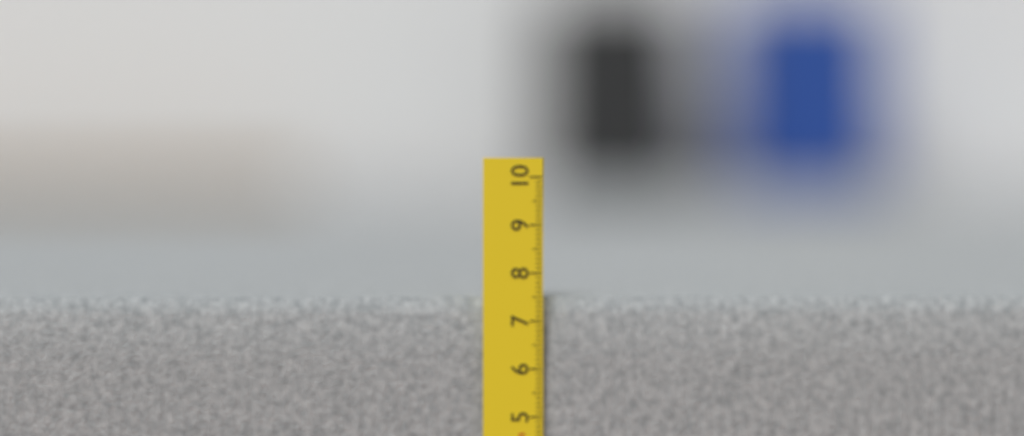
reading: 7.5 cm
